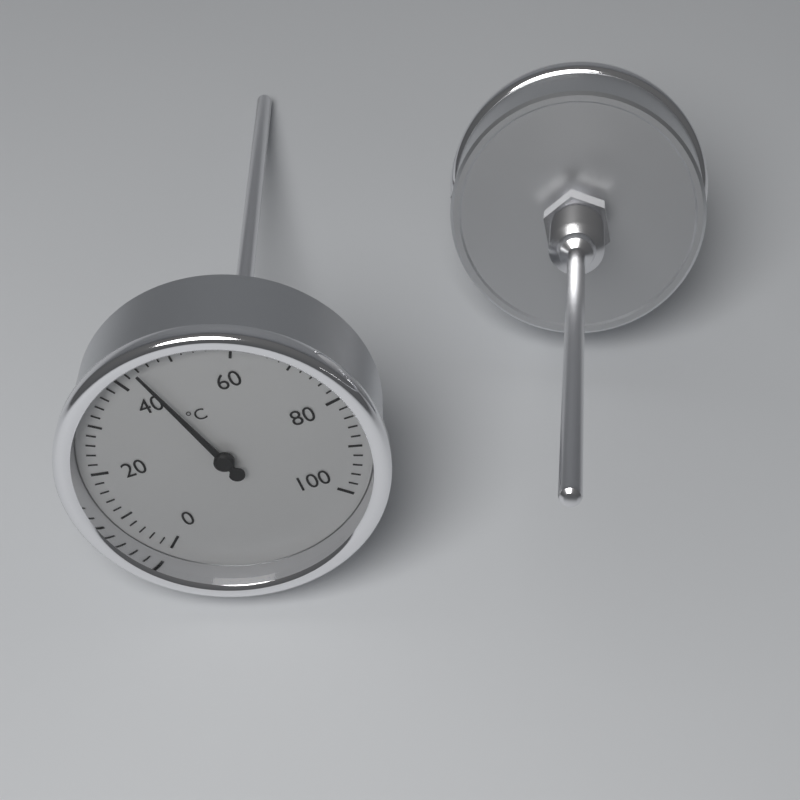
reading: 44 °C
